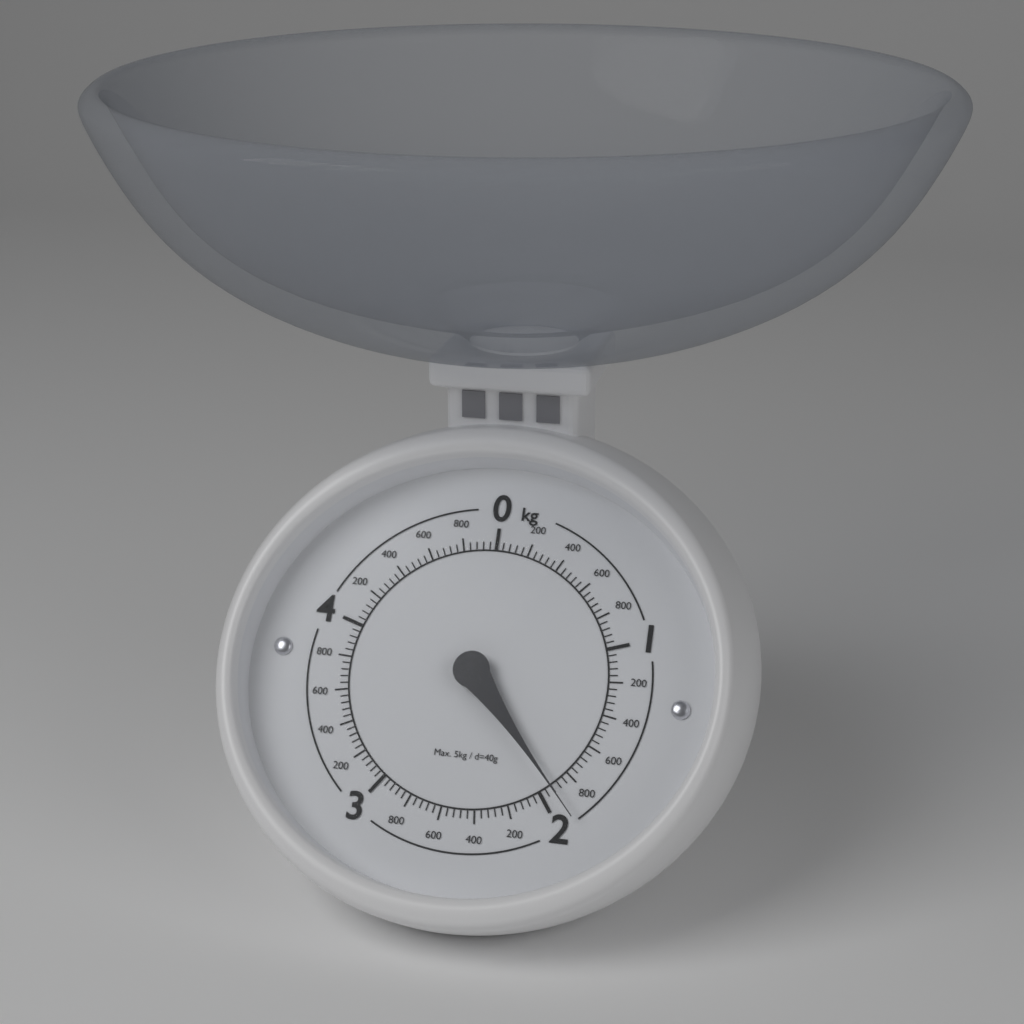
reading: 1.92 kg
